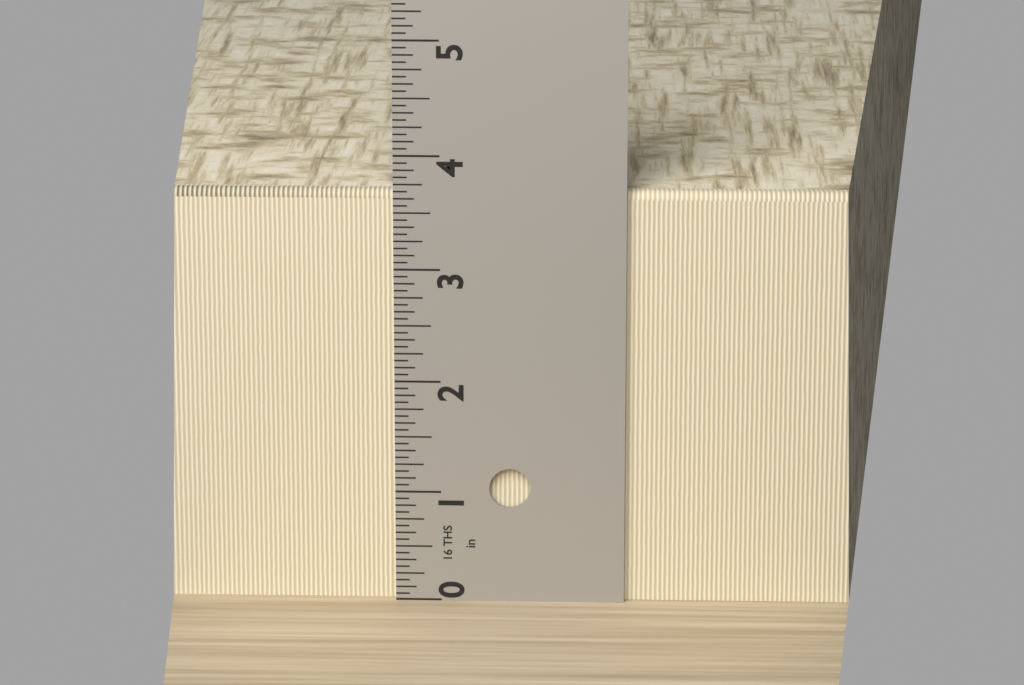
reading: 3.6875 in
